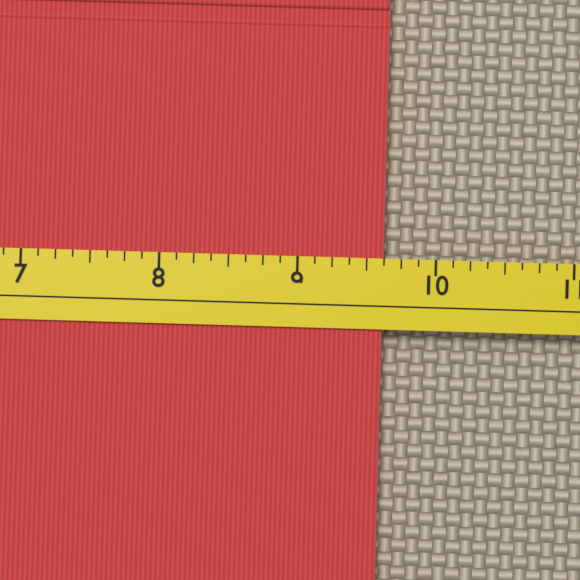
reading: 9.625 (no unit)
